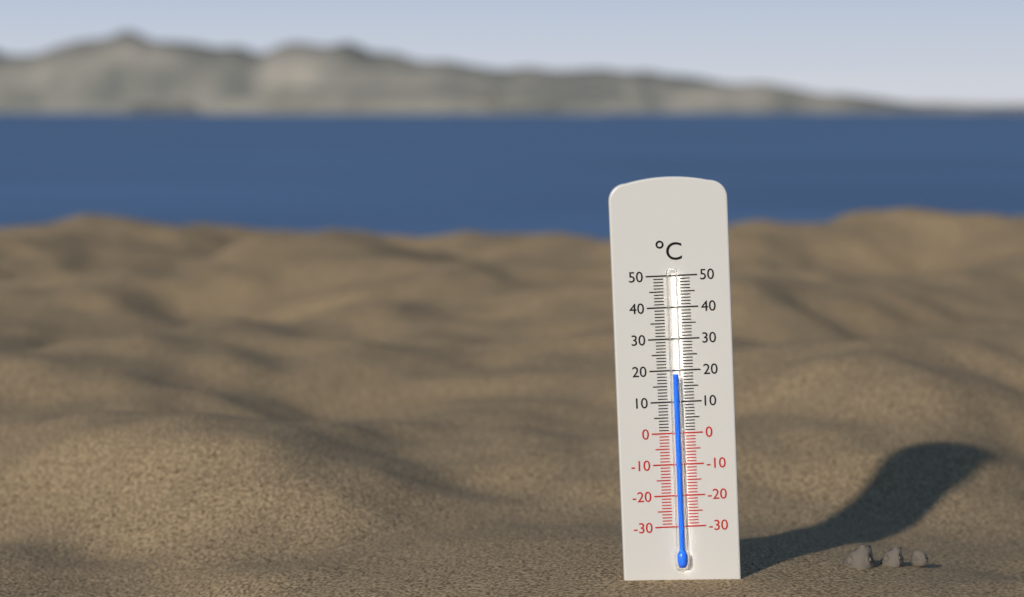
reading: 19 °C
